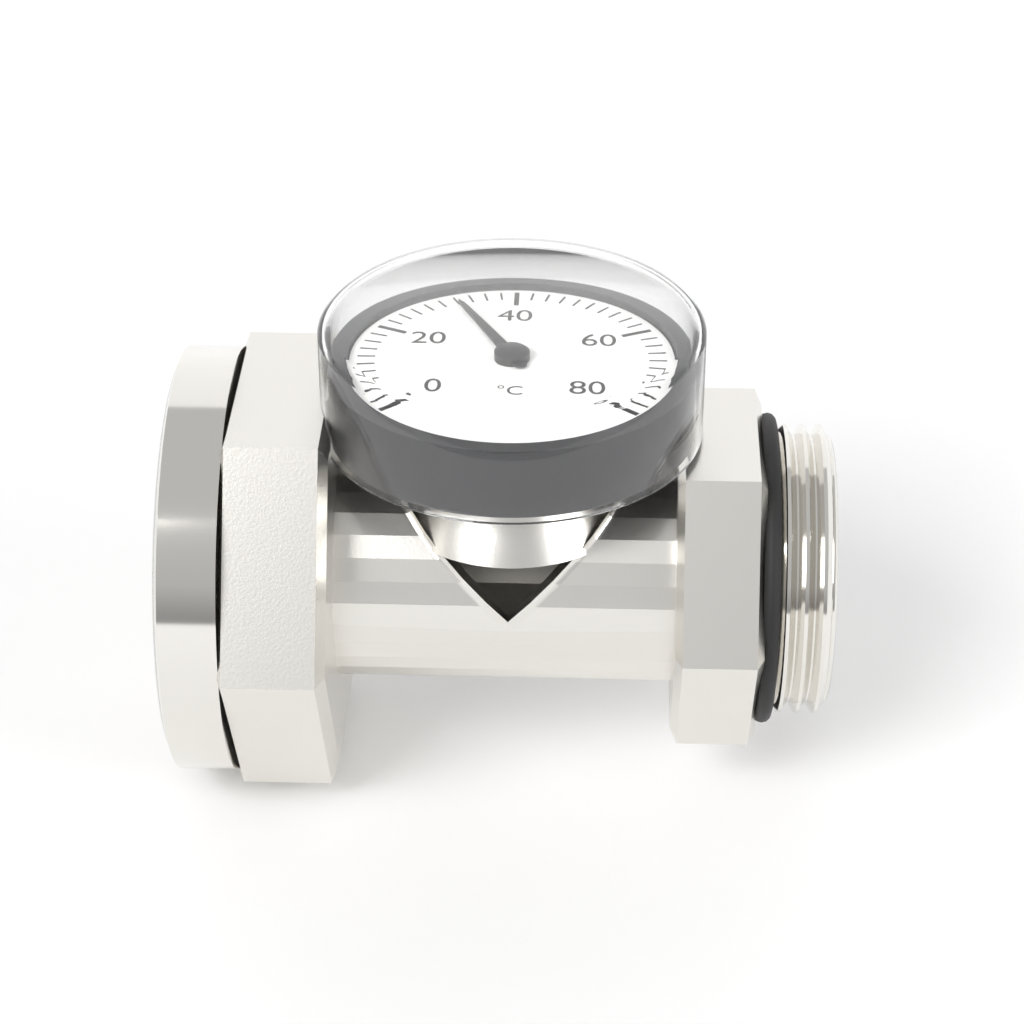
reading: 32 °C
